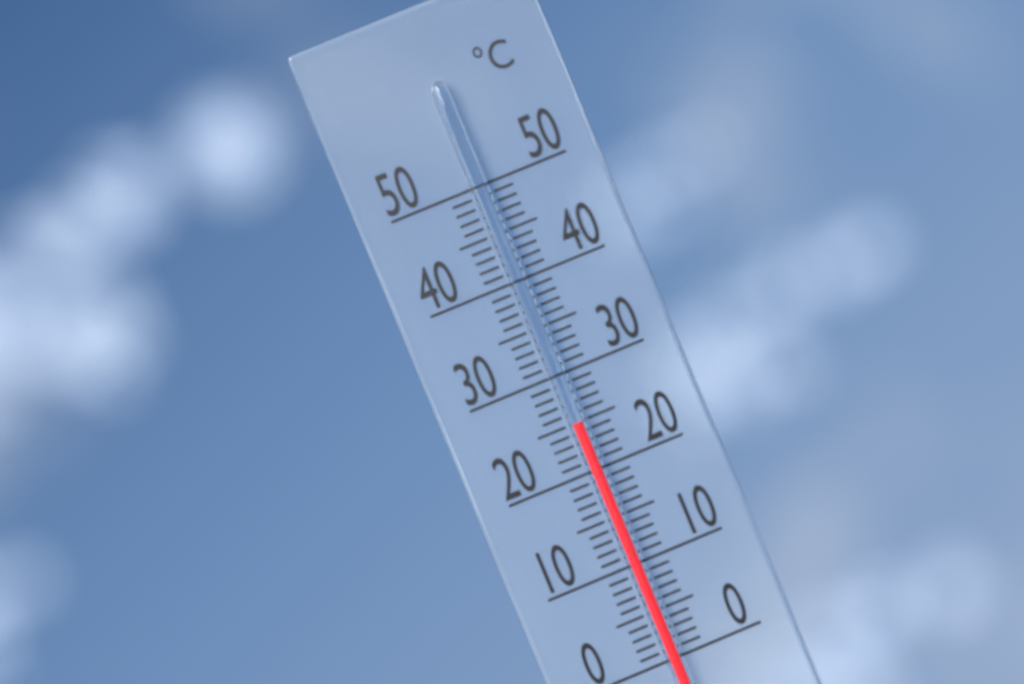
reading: 25 °C
